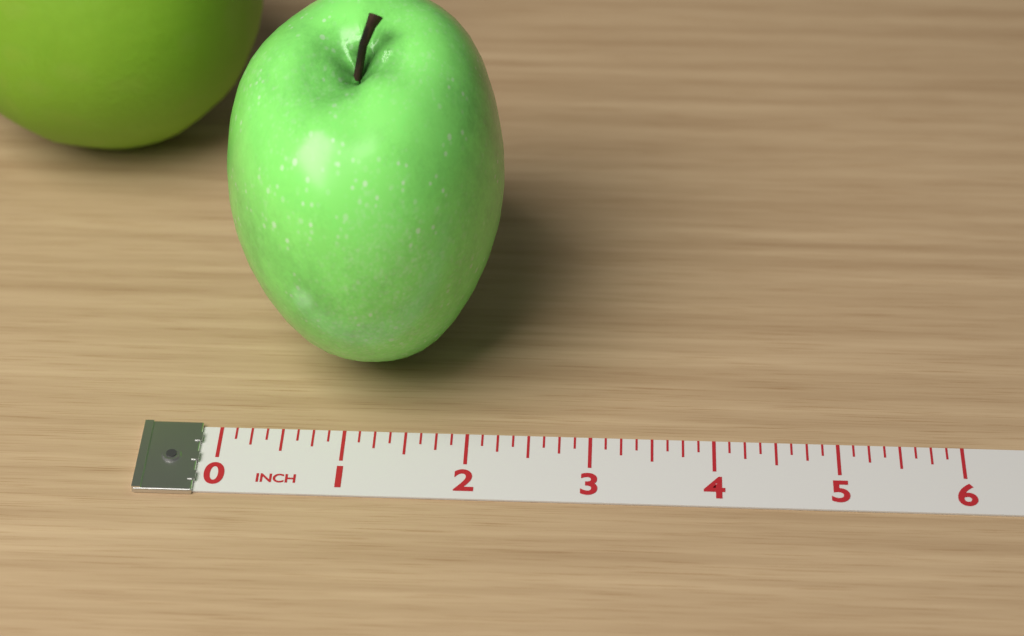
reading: 2.250 inch
